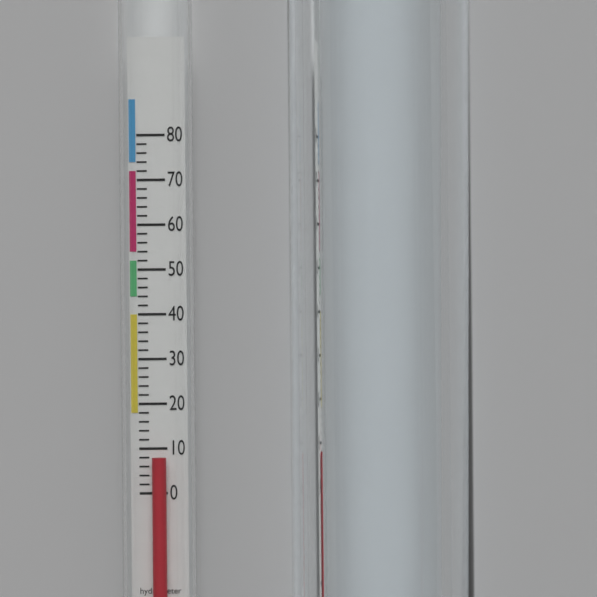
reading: 8 (no unit)
